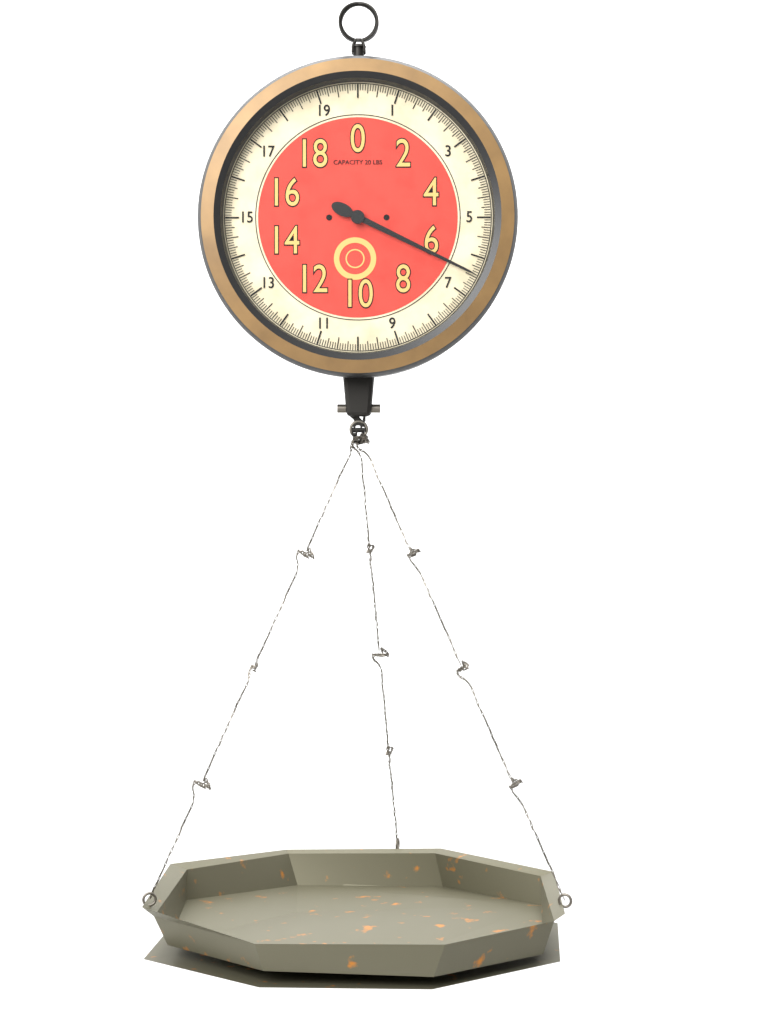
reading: 6.4375 lbs
